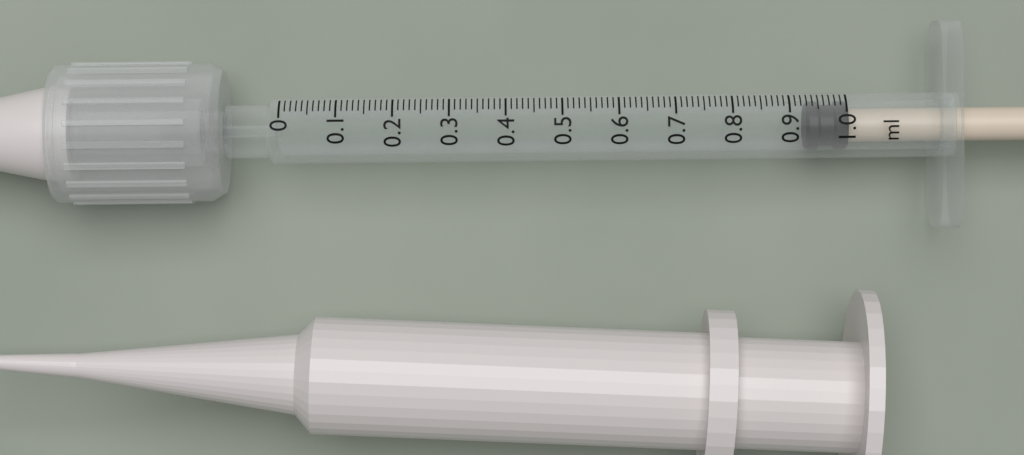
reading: 0.93 ml
